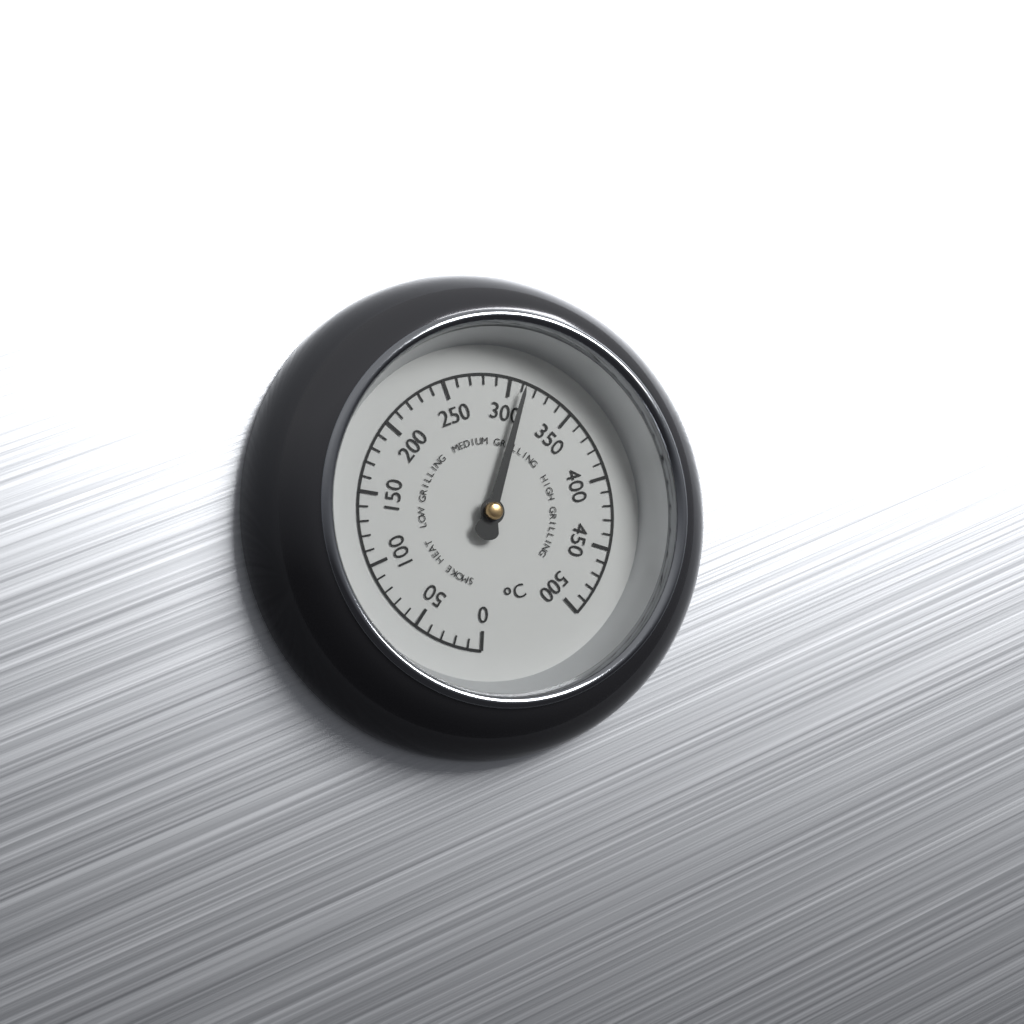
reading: 310 °C
